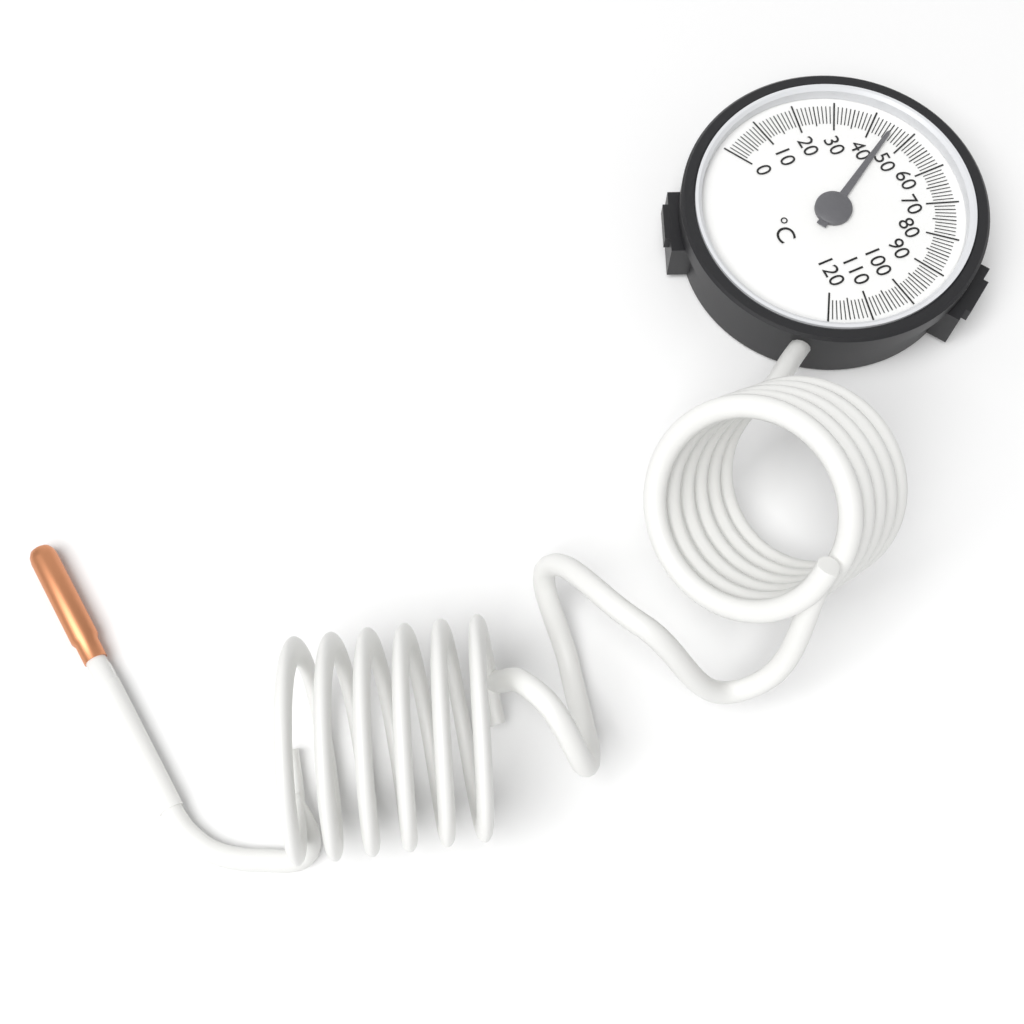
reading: 45 °C
